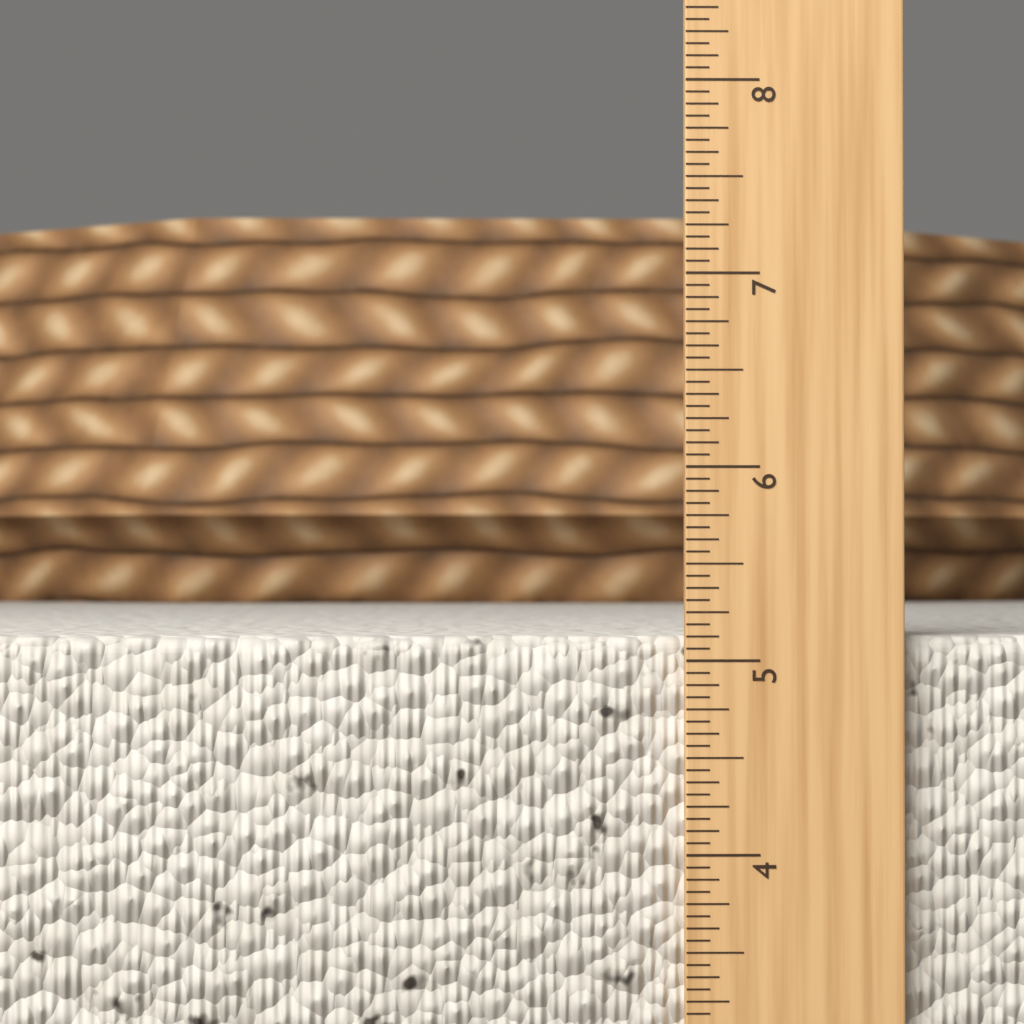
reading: 5.1250 in
